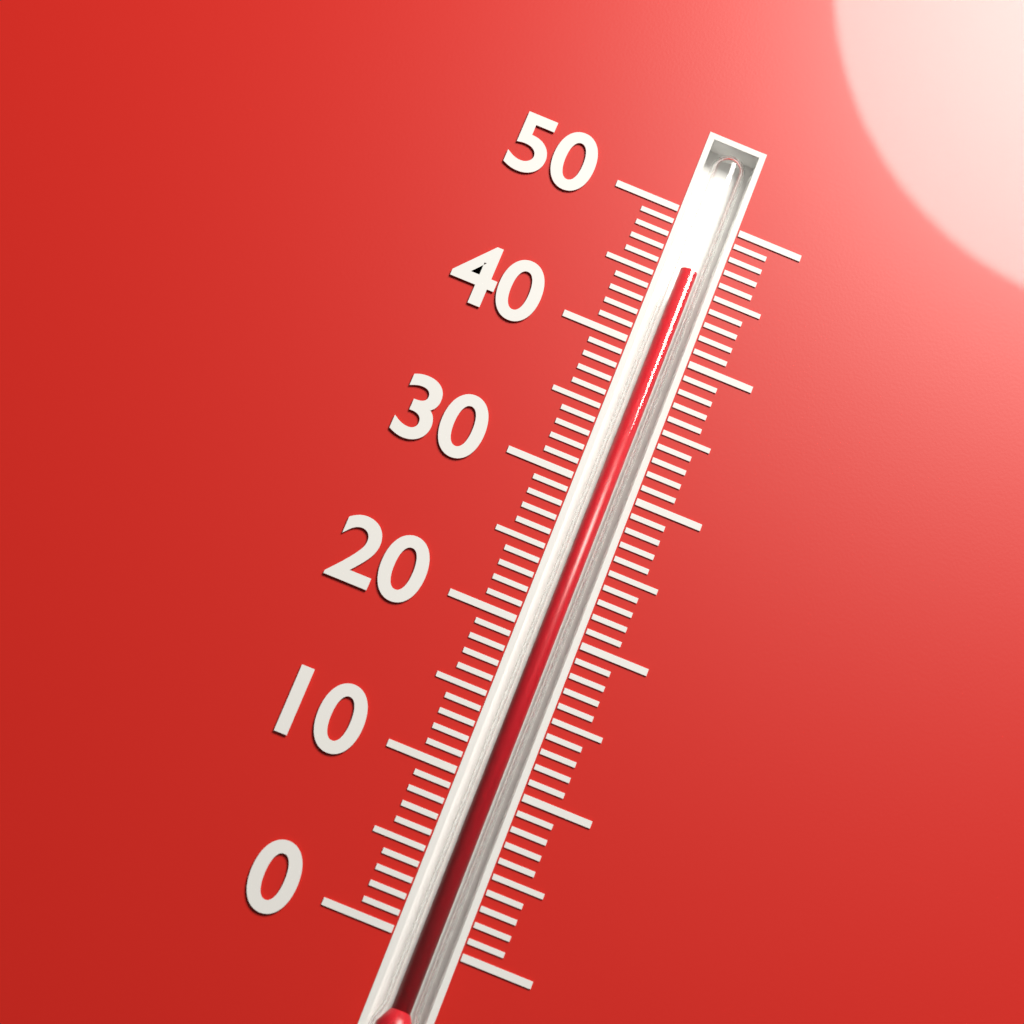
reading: 46 (no unit)
